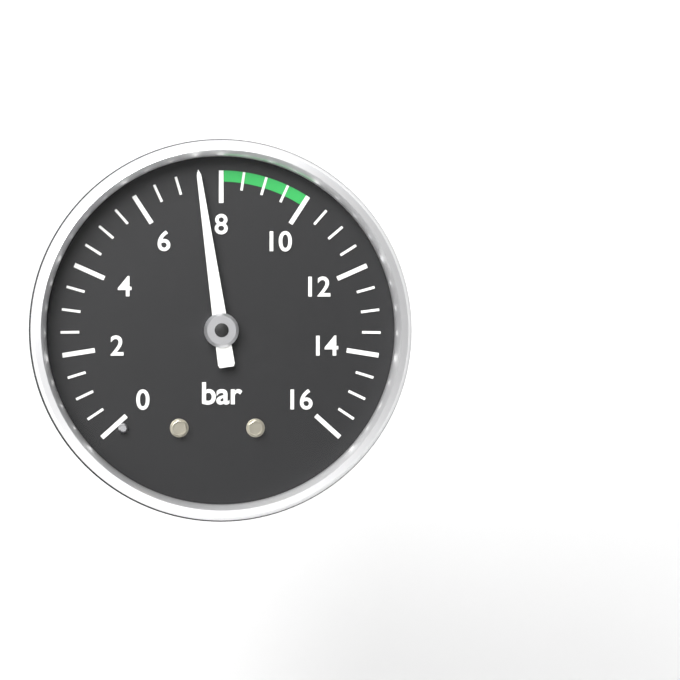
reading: 7.5 bar
